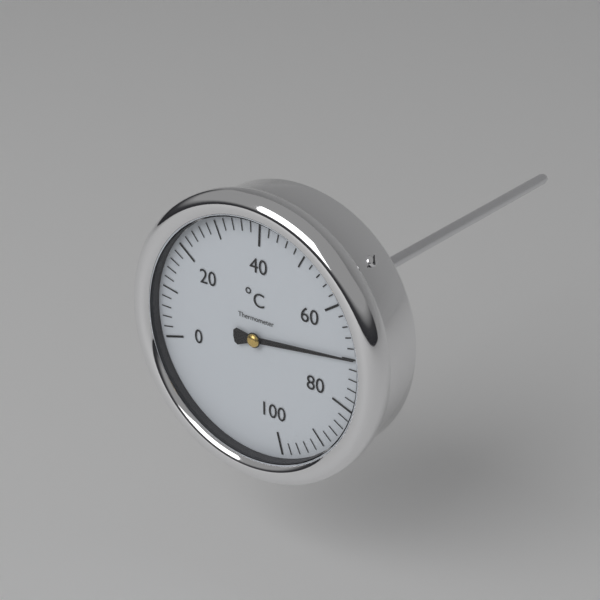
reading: 70 °C
